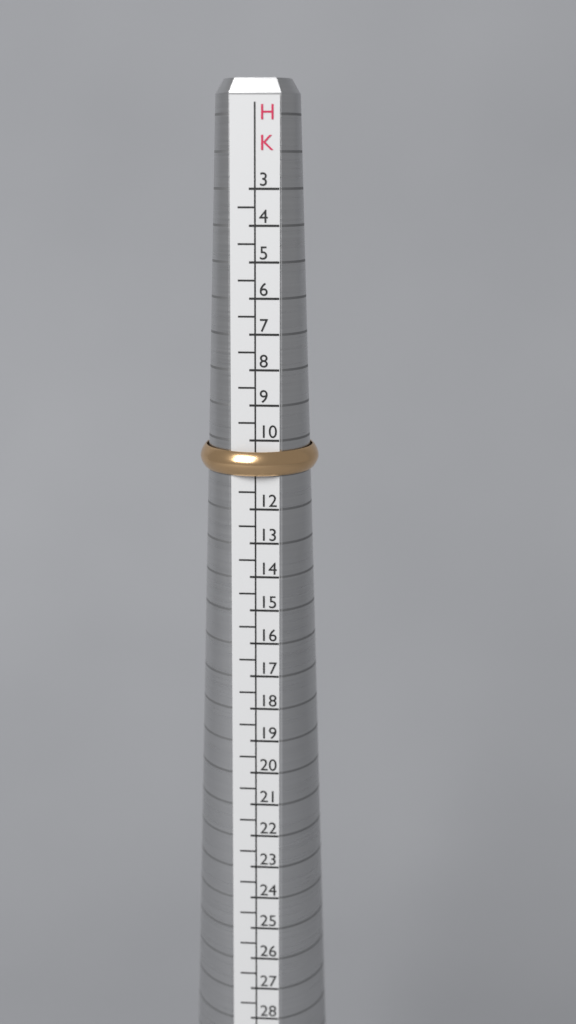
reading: 11.0 HK
